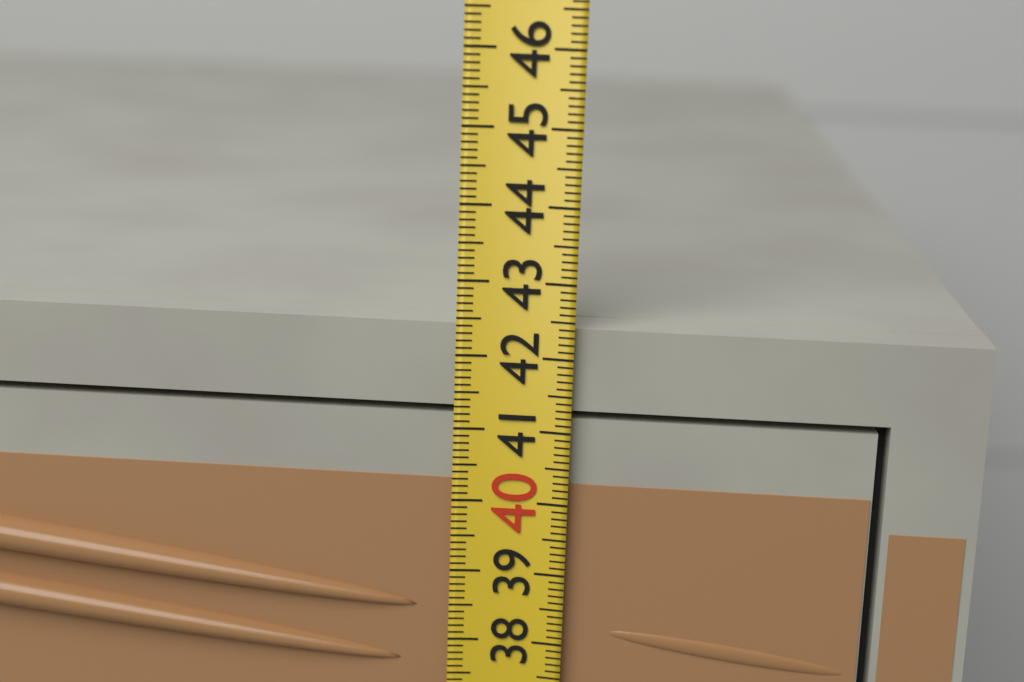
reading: 42.4 (no unit)
